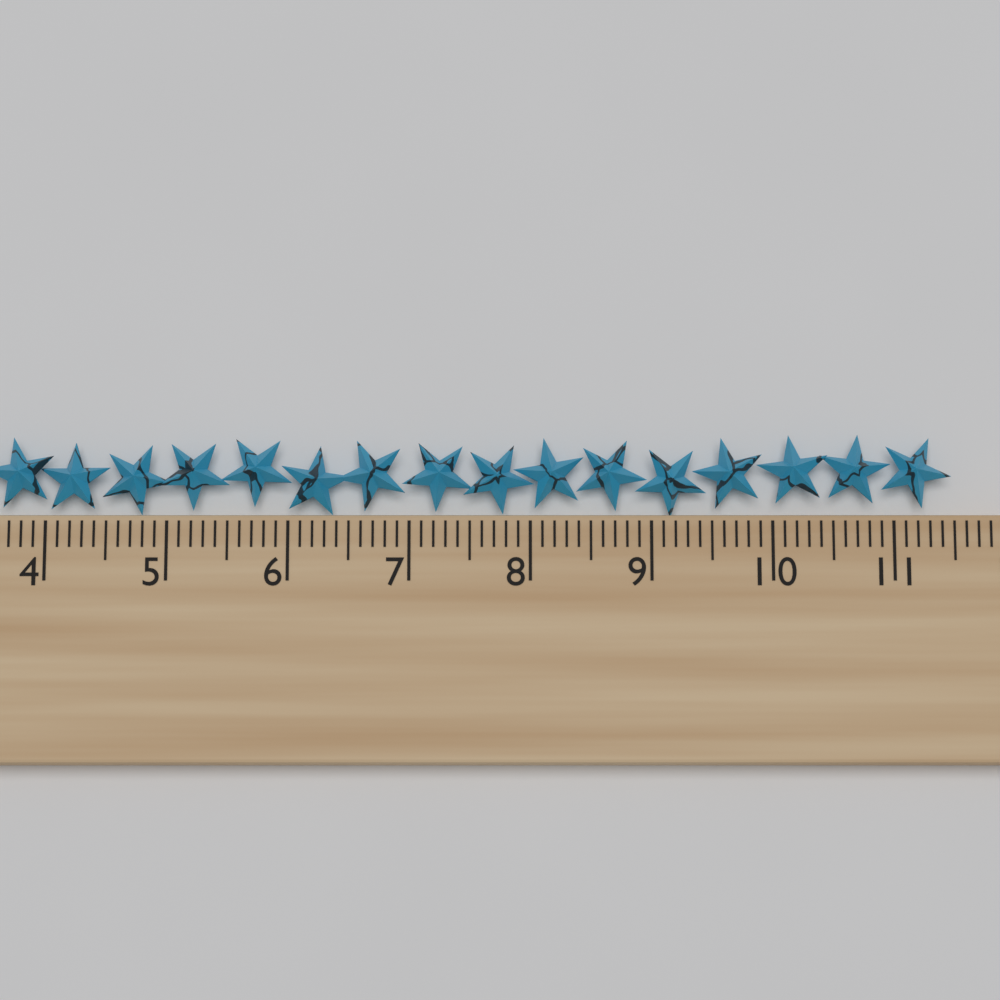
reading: 11.5 cm
